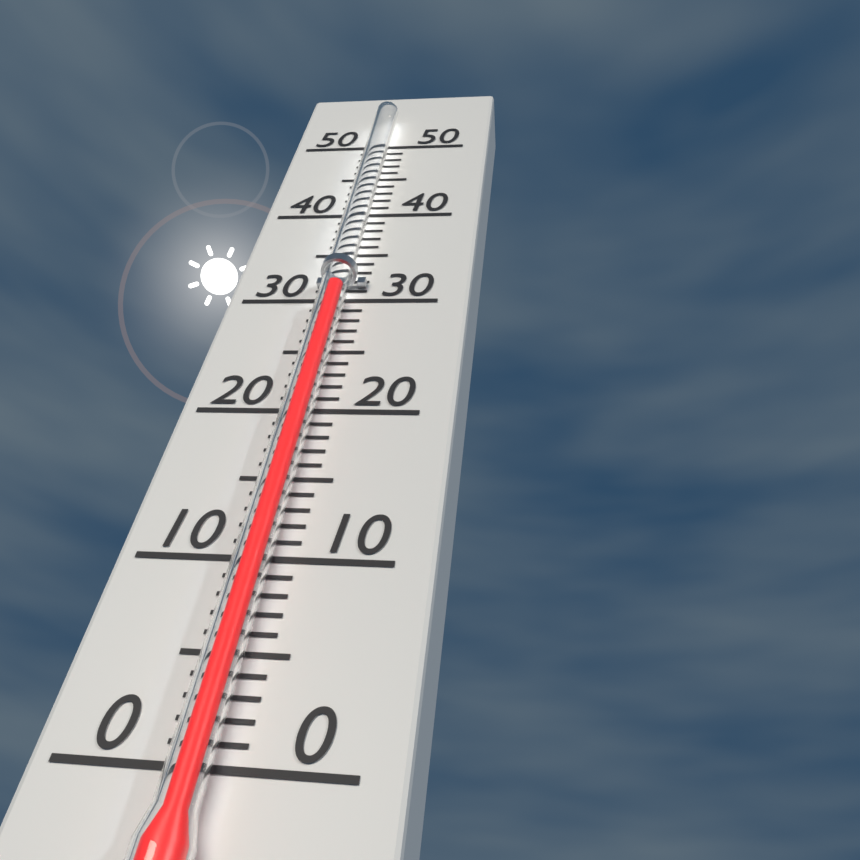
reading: 30 (no unit)
